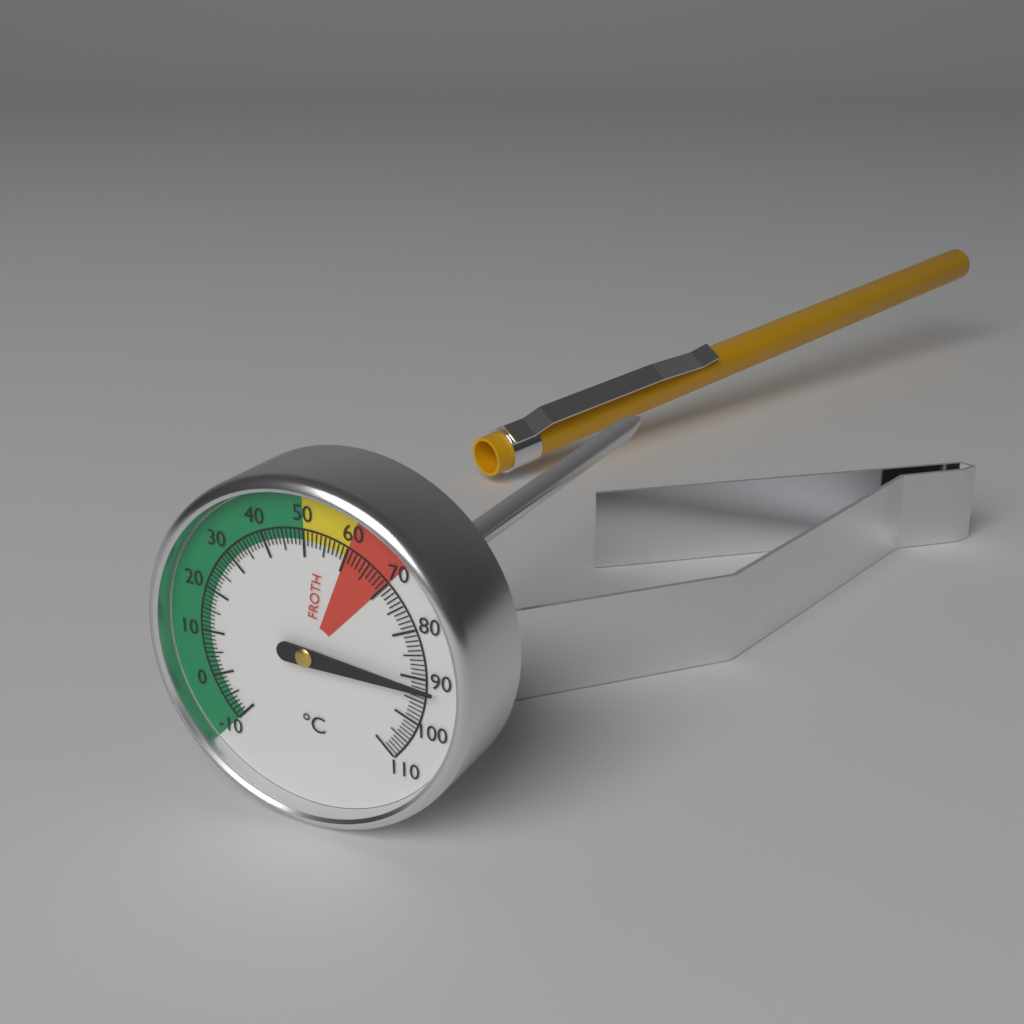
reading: 92 °C
